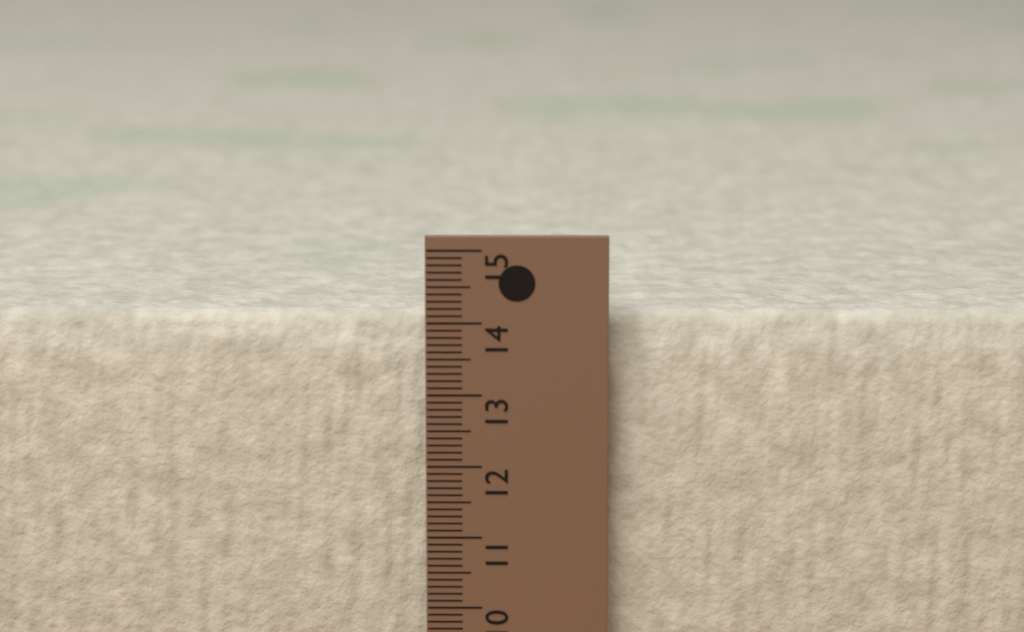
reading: 14.1 cm
